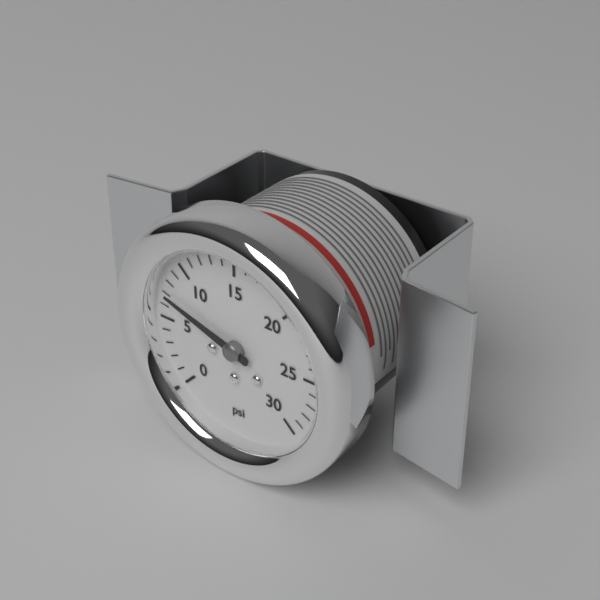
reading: 7 psi
